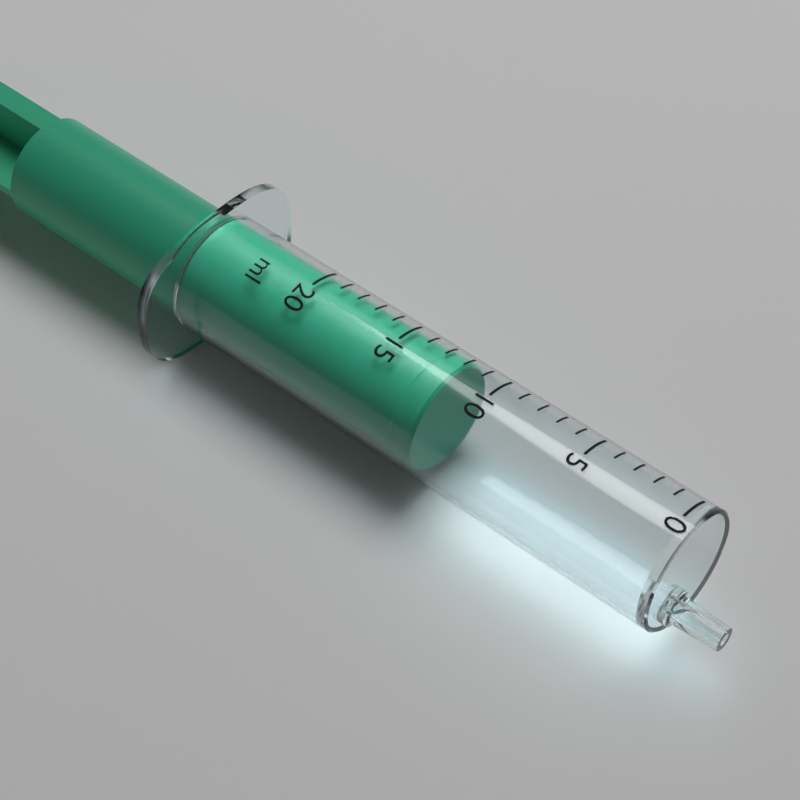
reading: 12 ml
